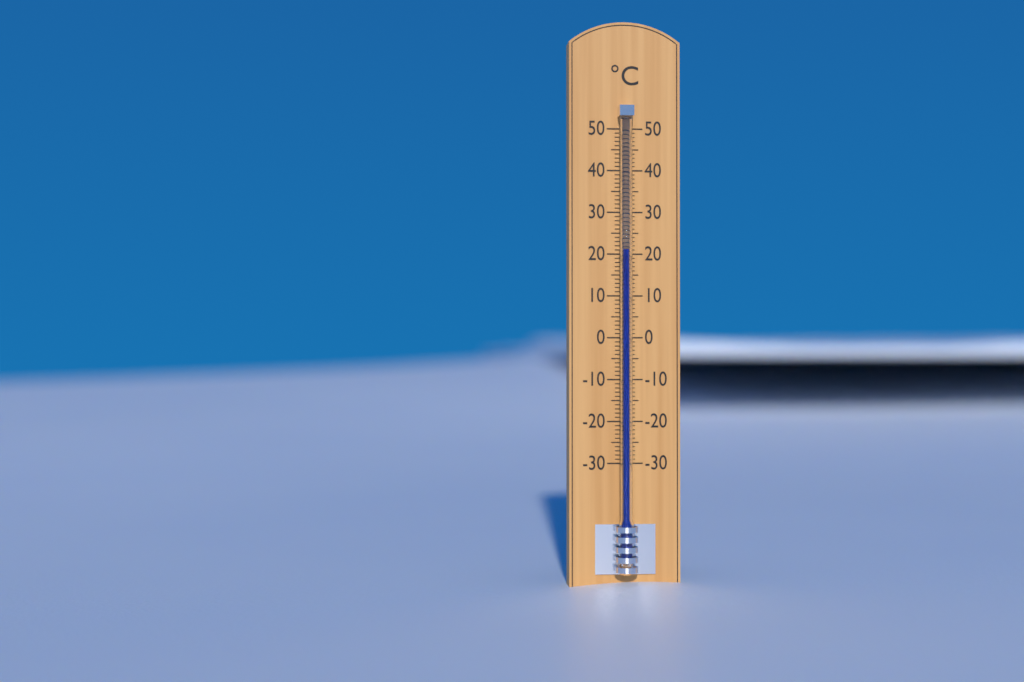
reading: 21 °C
